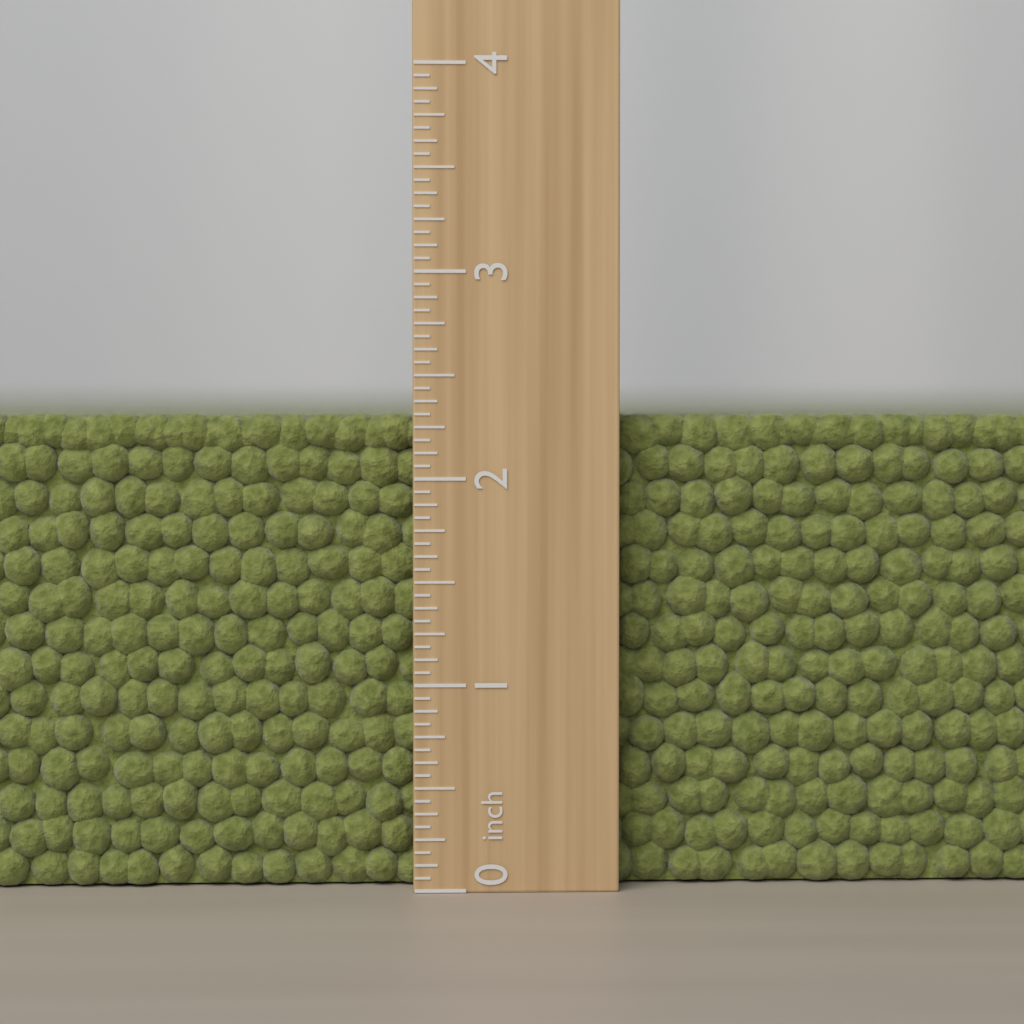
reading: 2.3125 inch
